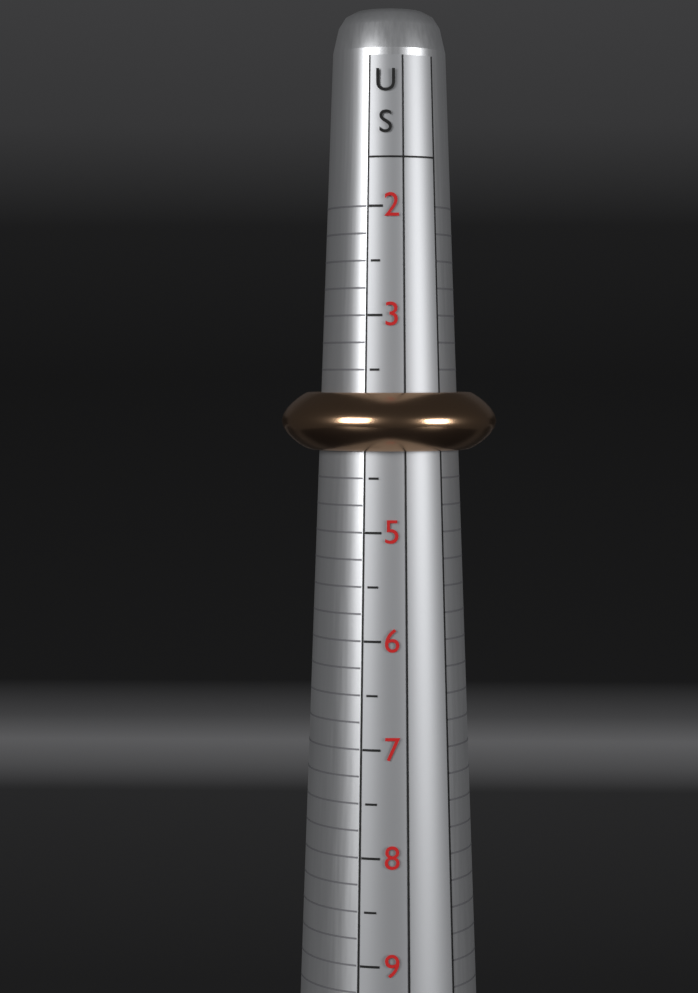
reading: 4.25 US
